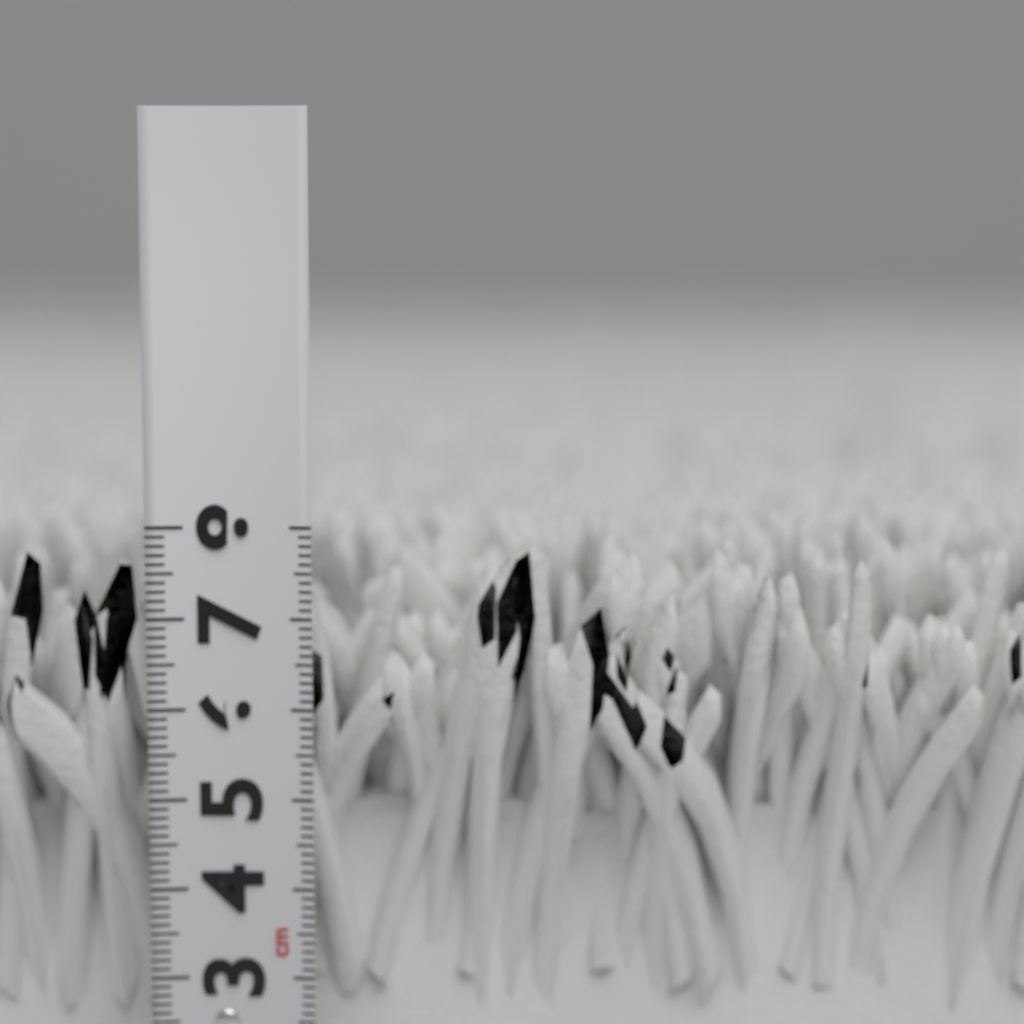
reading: 7.9 cm
